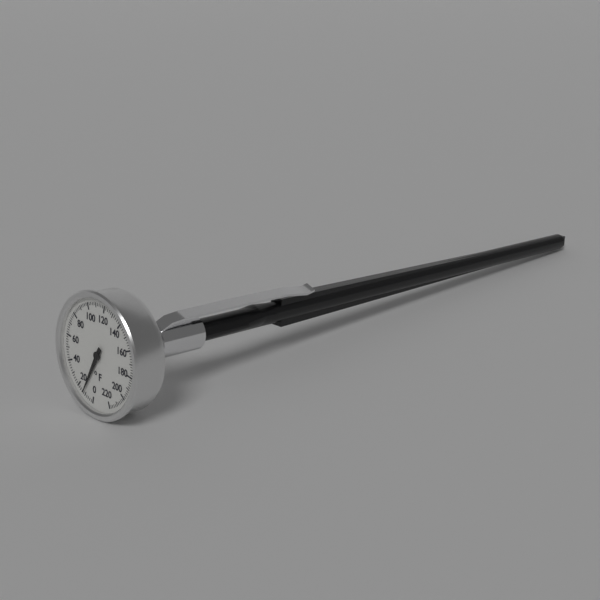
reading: 12 °F
